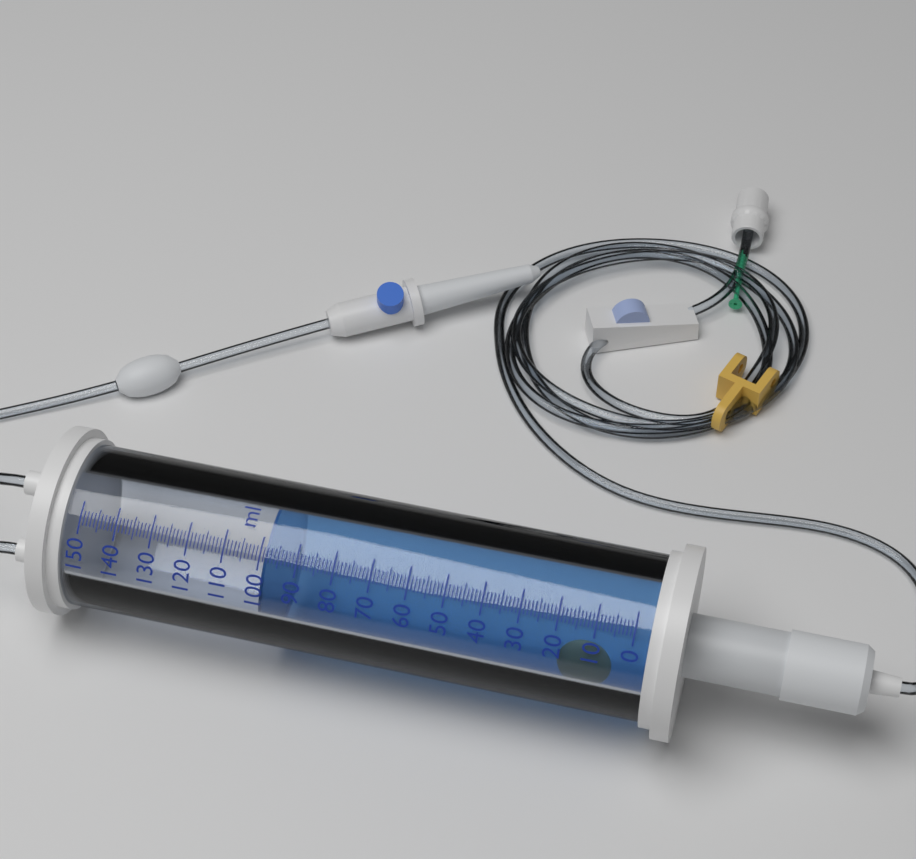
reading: 99 ml
